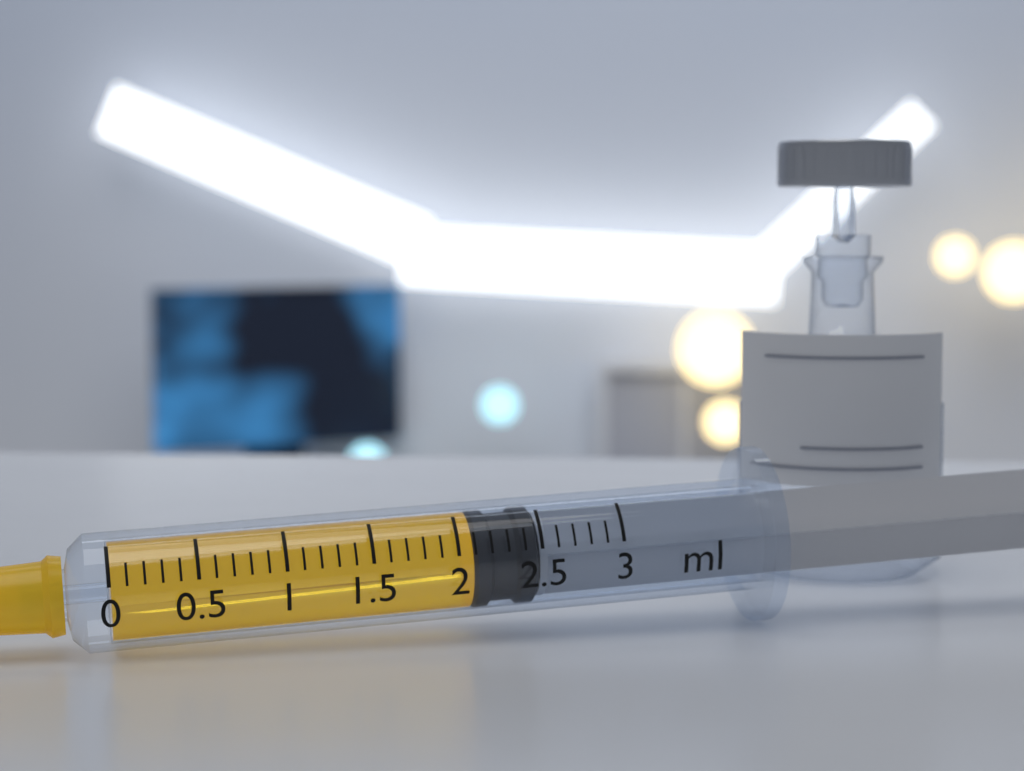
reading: 2.1 ml
